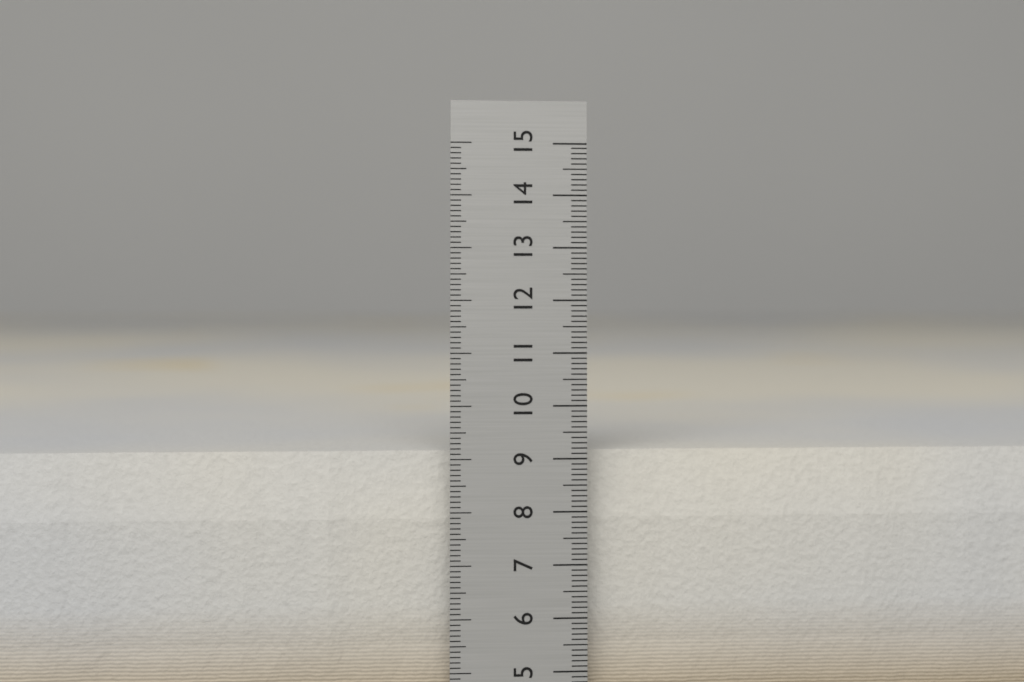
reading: 9.1 cm
